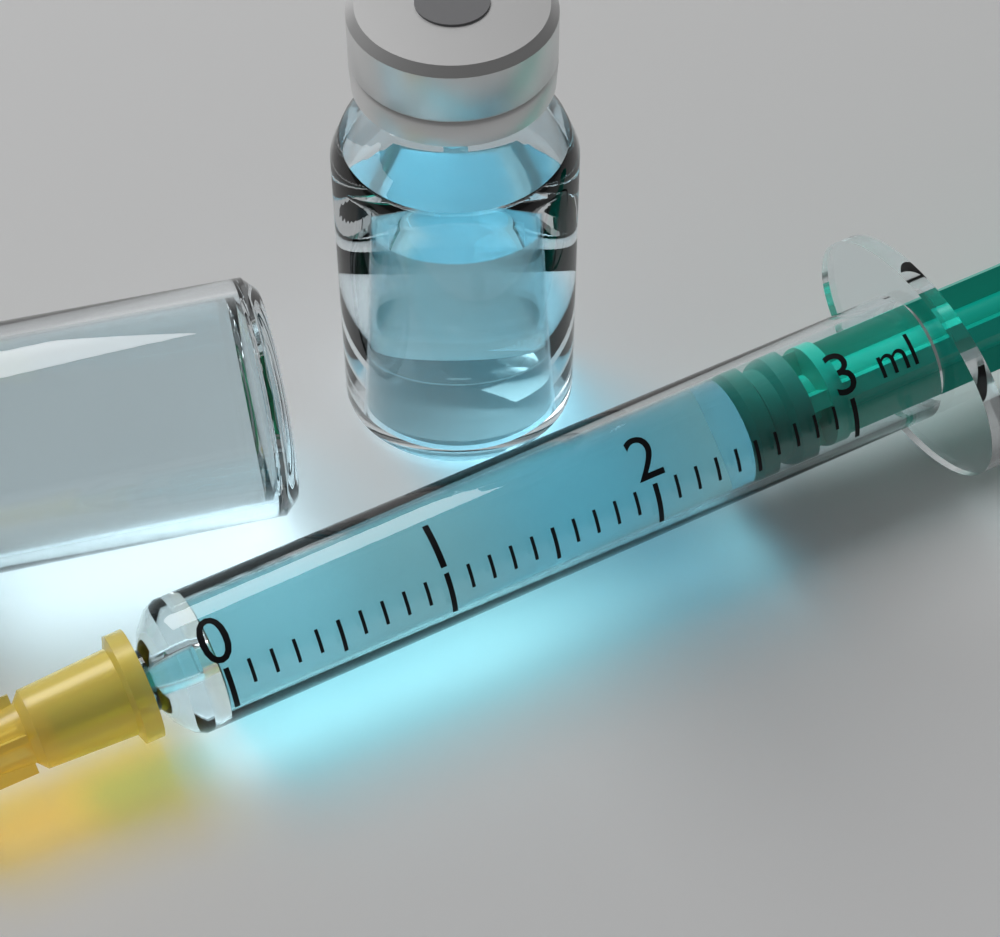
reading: 2.5 ml
